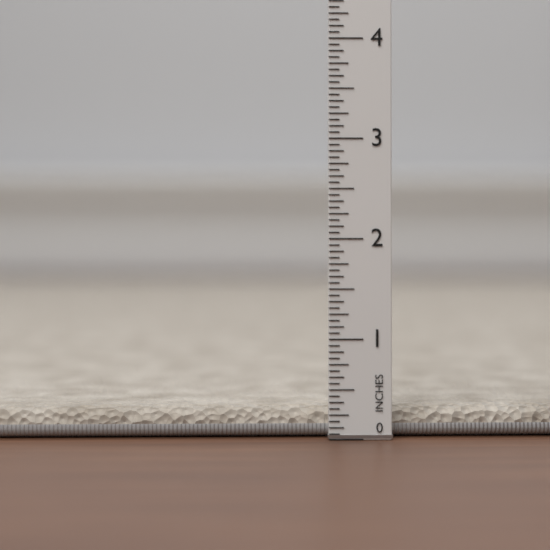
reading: 0.3125 in
